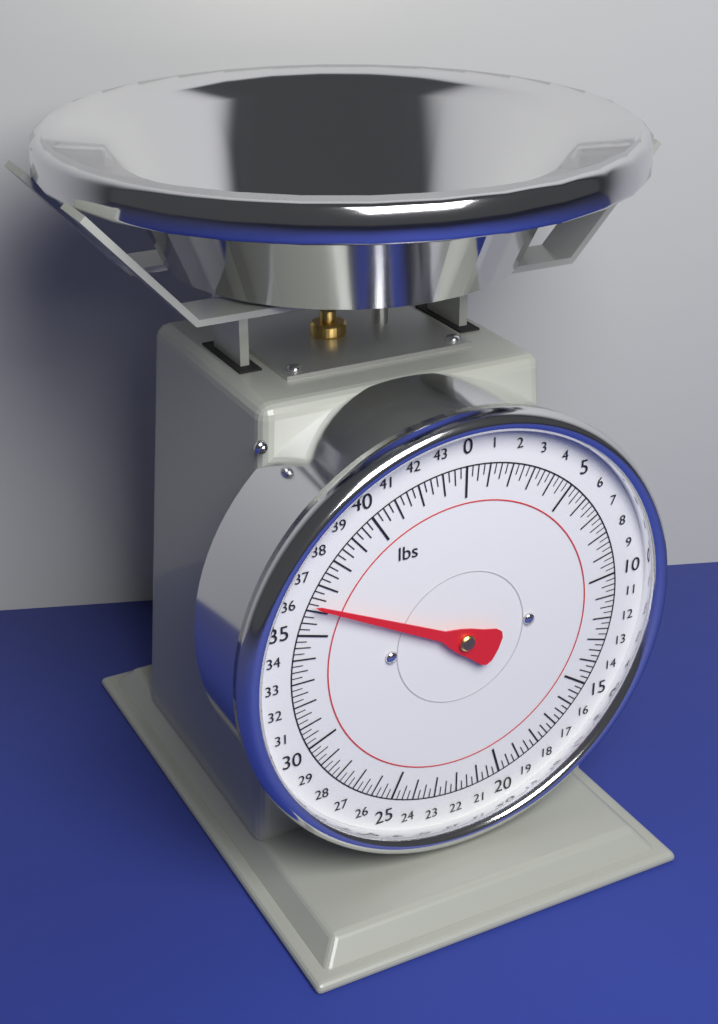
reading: 36.25 lbs
